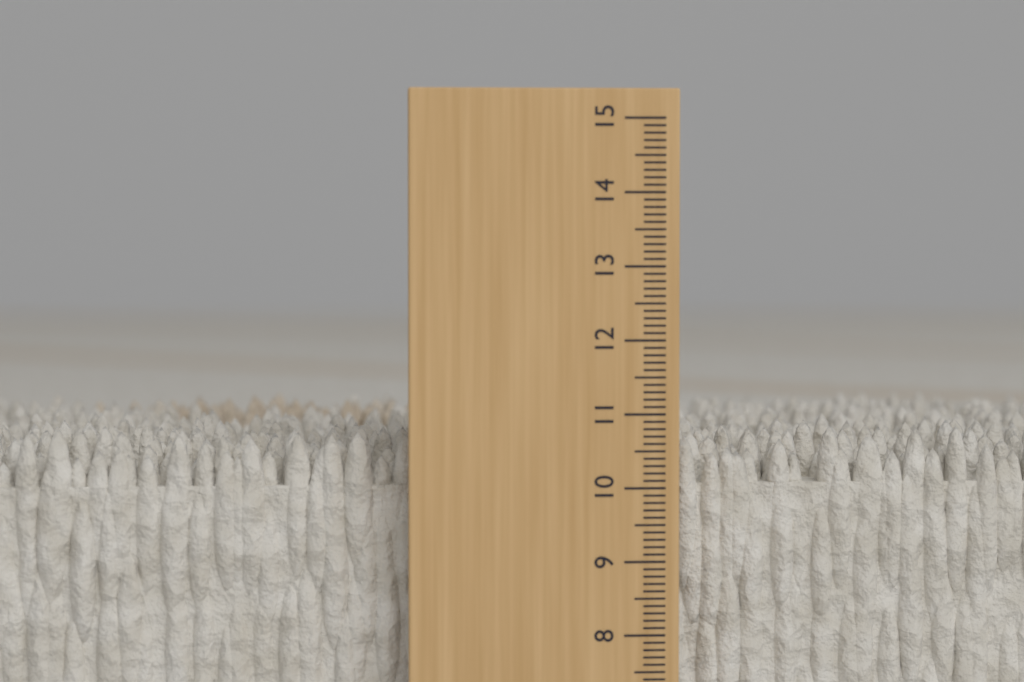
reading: 10.8 cm
